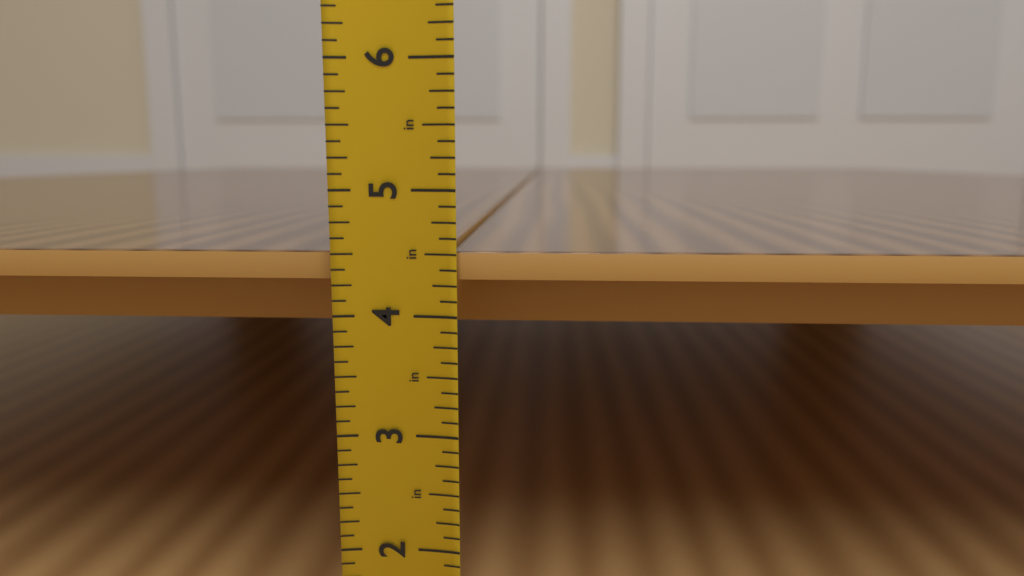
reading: 4.500 in
